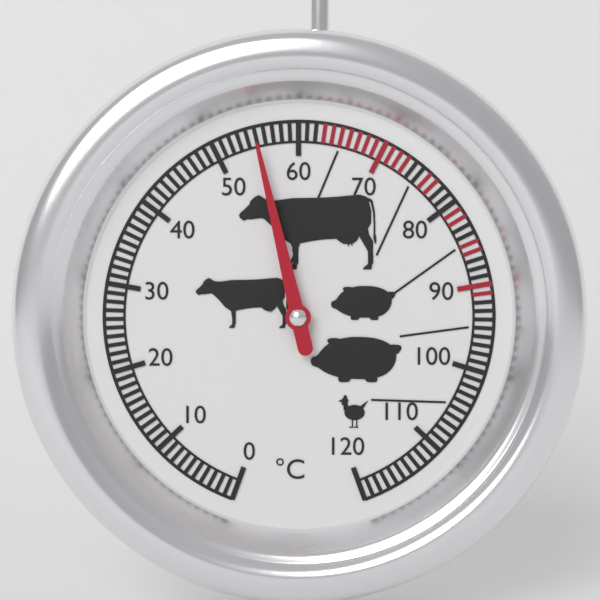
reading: 55 °C
